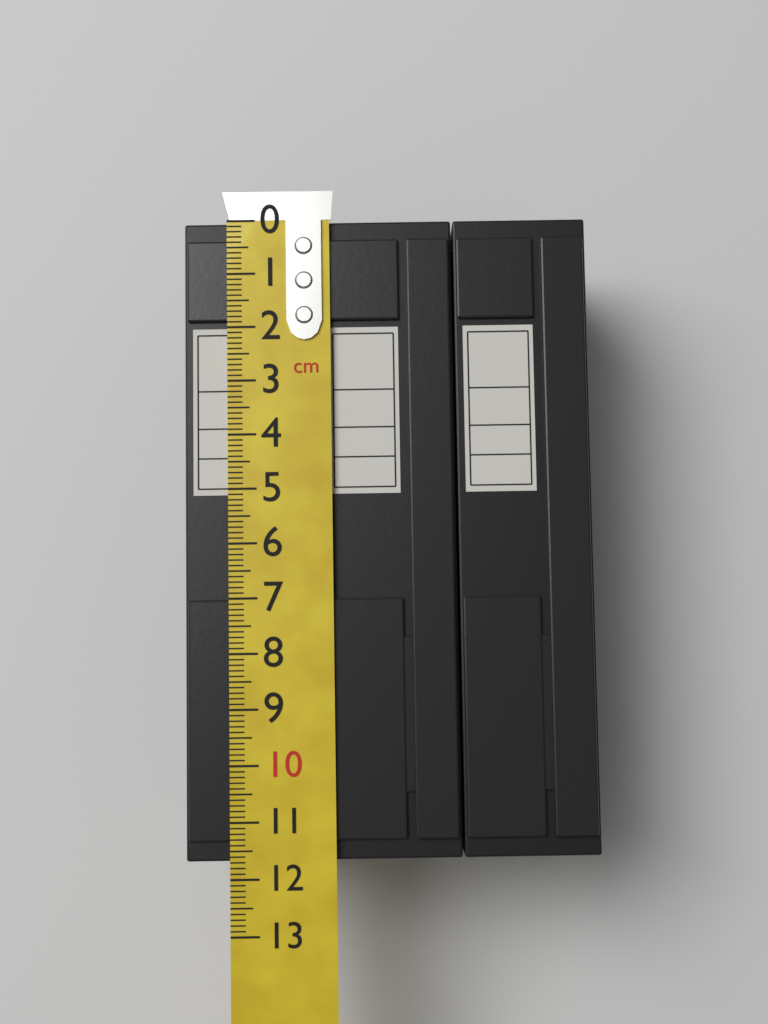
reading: 11.7 cm
